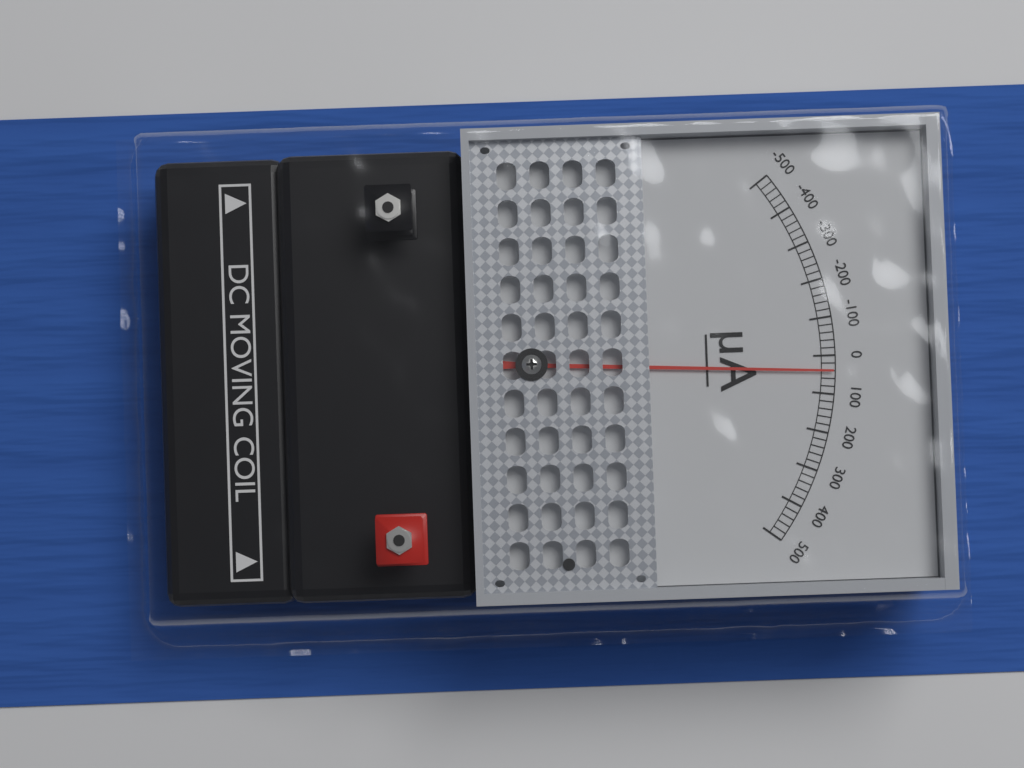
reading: 40 µA
